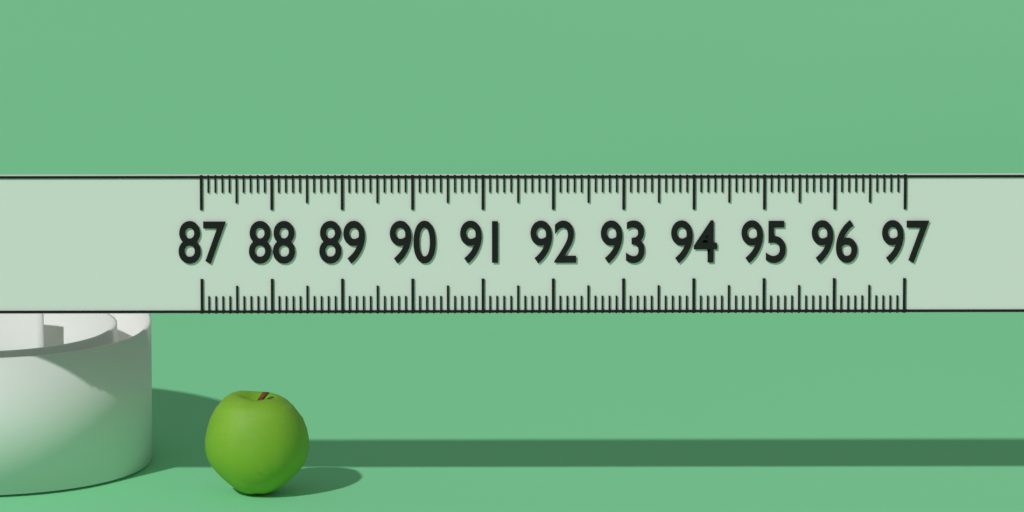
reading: 88.5 (no unit)
